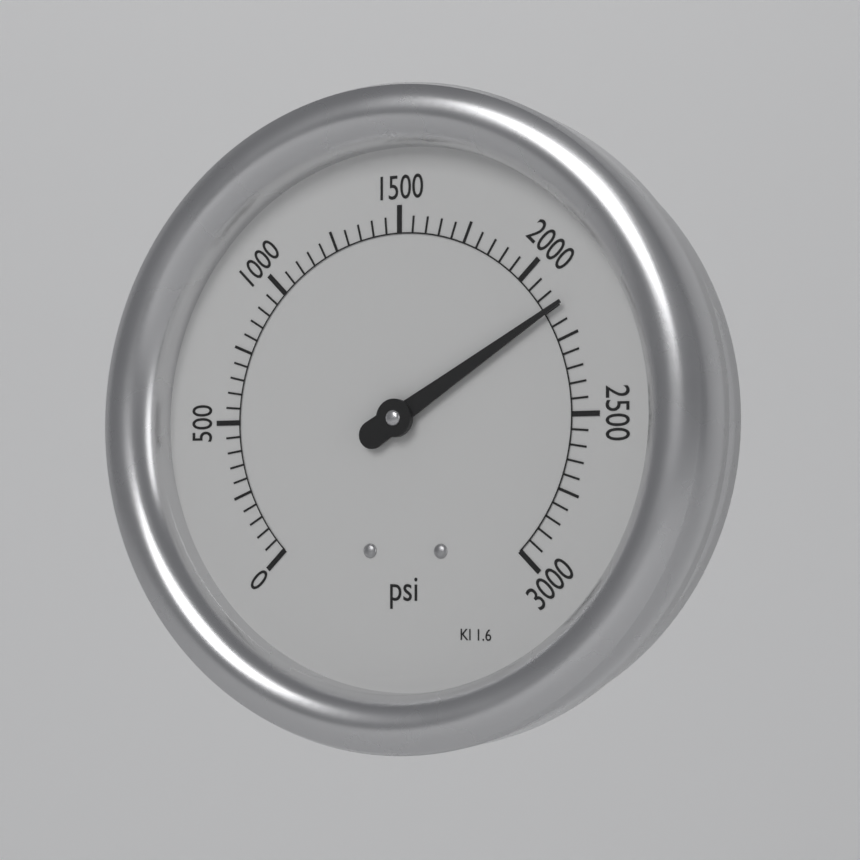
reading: 2150 psi
